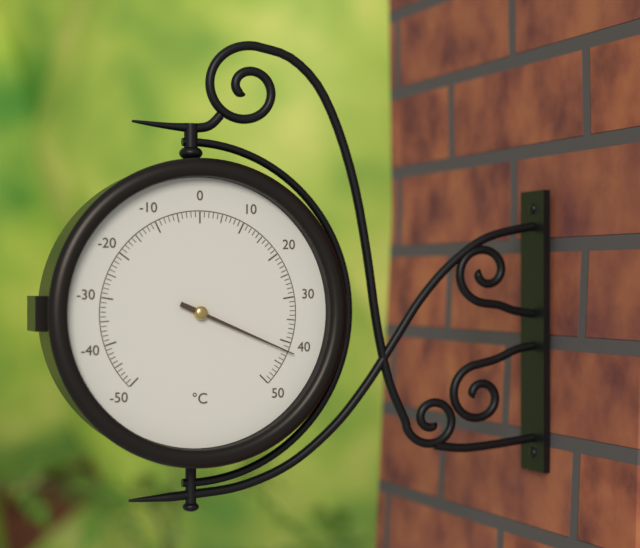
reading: 42 °C
